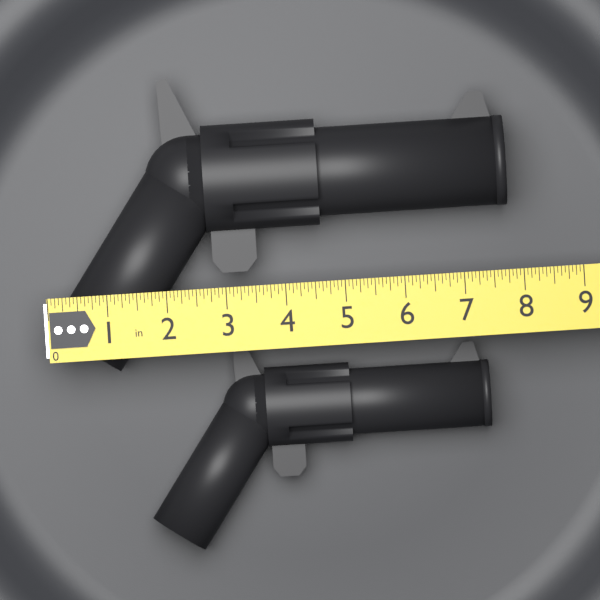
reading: 7.8125 in
